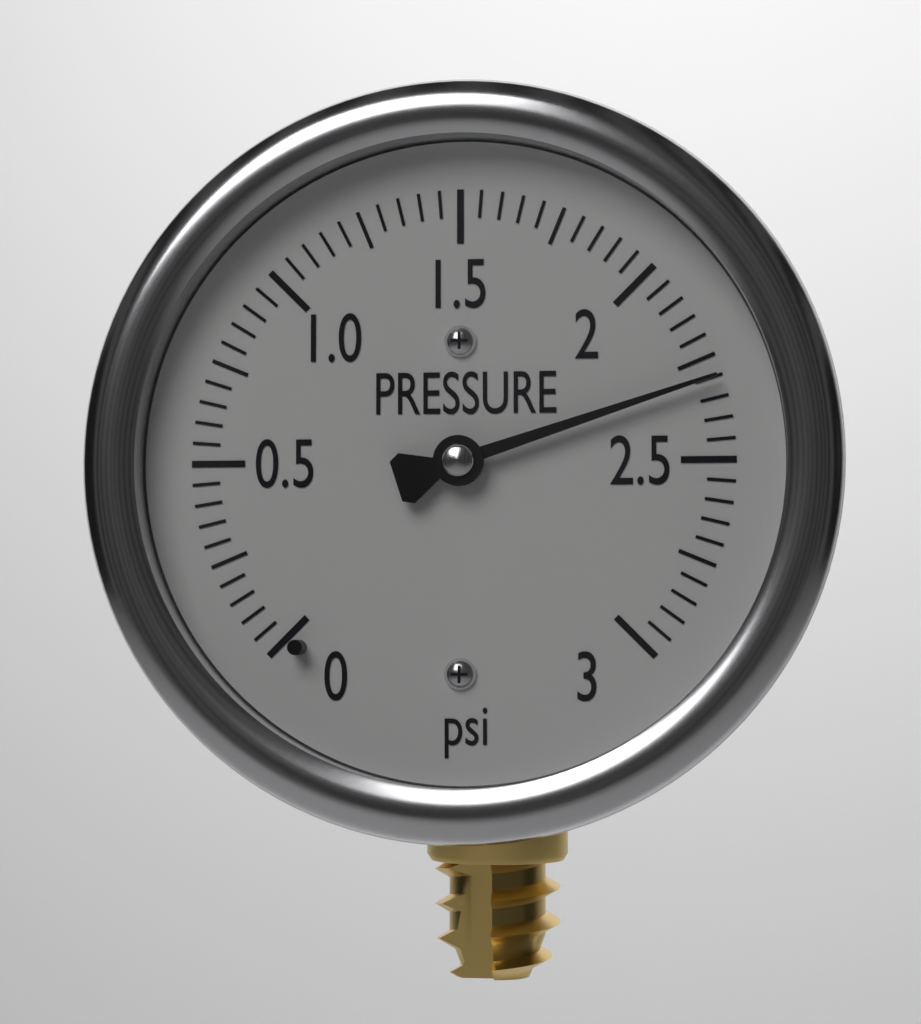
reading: 2.30 psi
